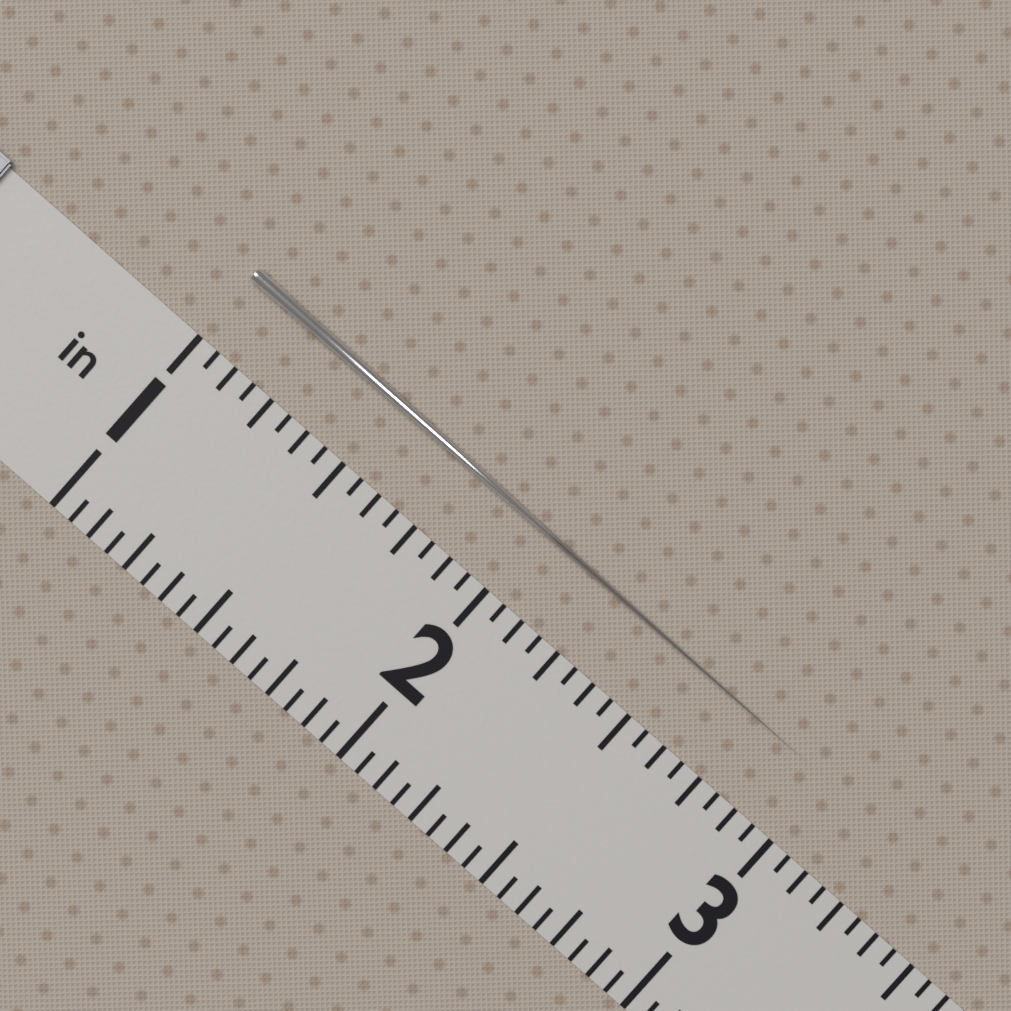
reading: 2.9375 in
